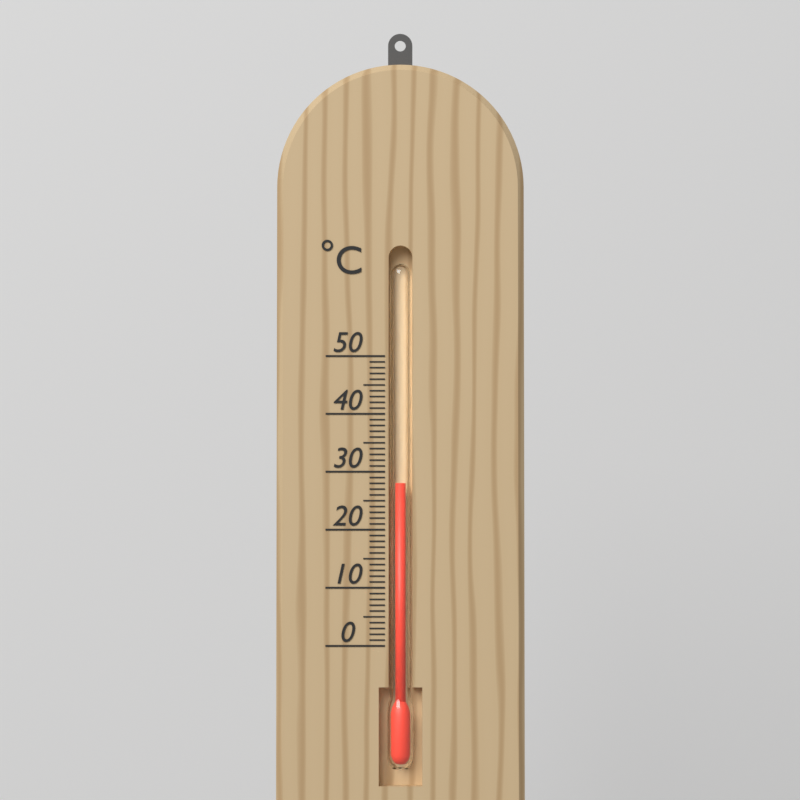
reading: 28 °C
